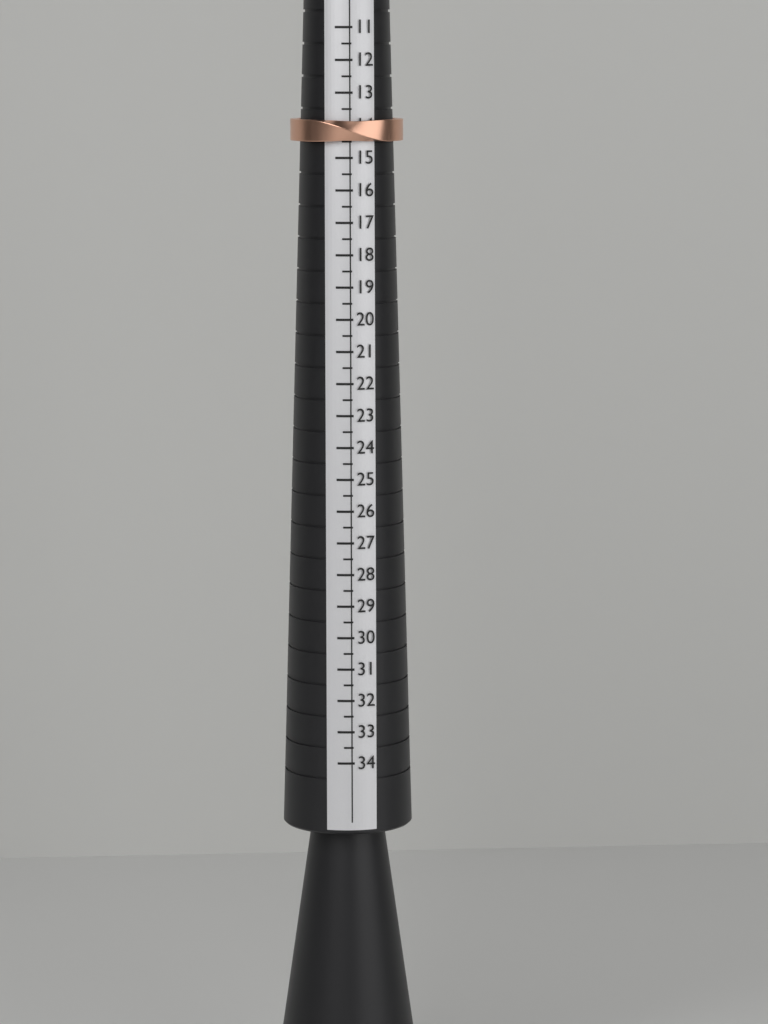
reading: 14.5 (no unit)
